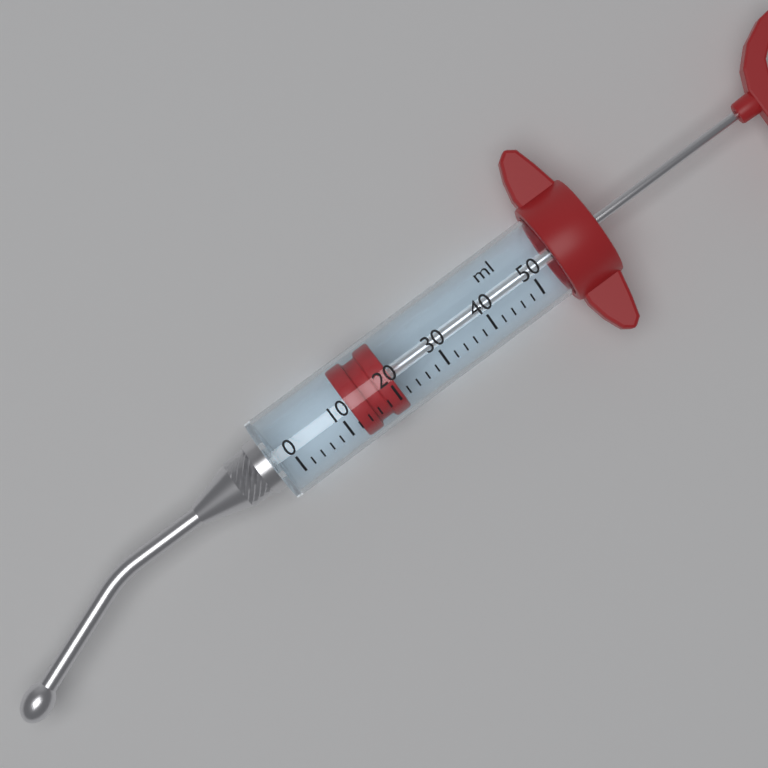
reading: 12 ml
